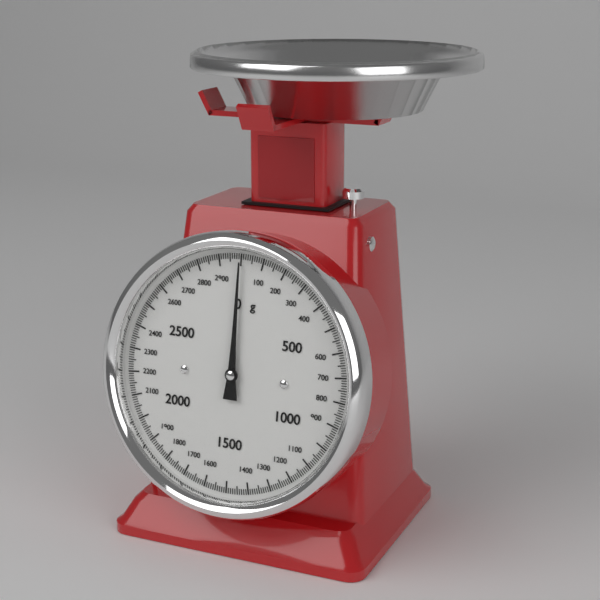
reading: 0 g
